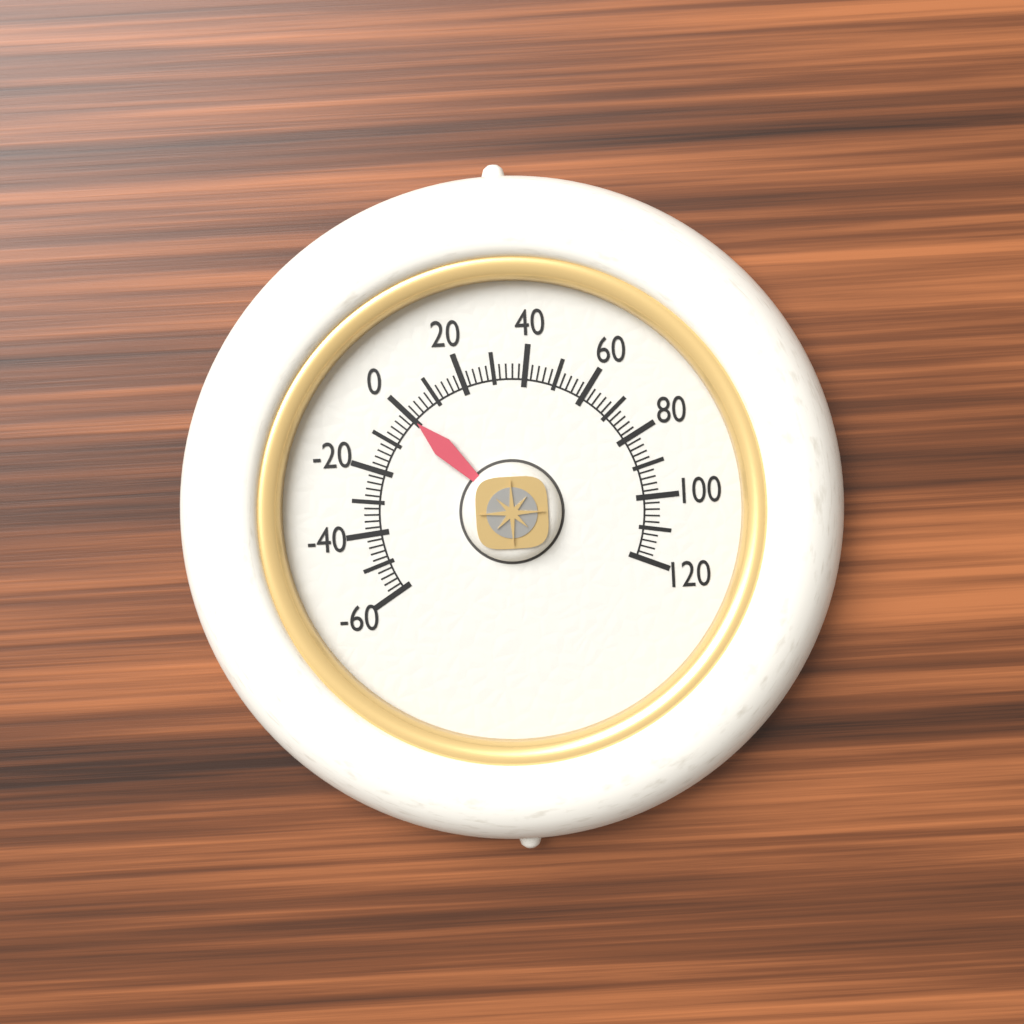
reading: 0 (no unit)
